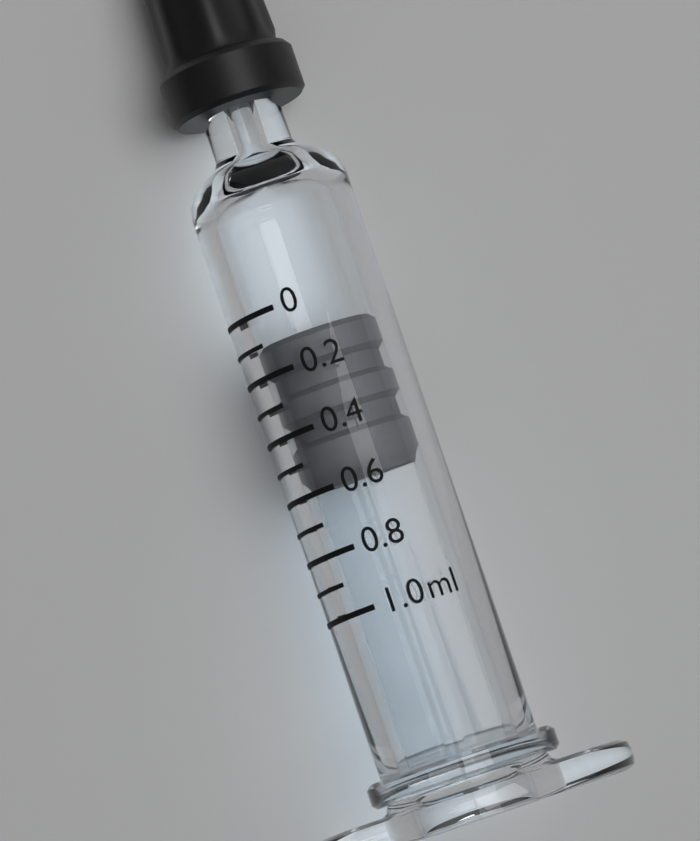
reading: 0.1 ml
